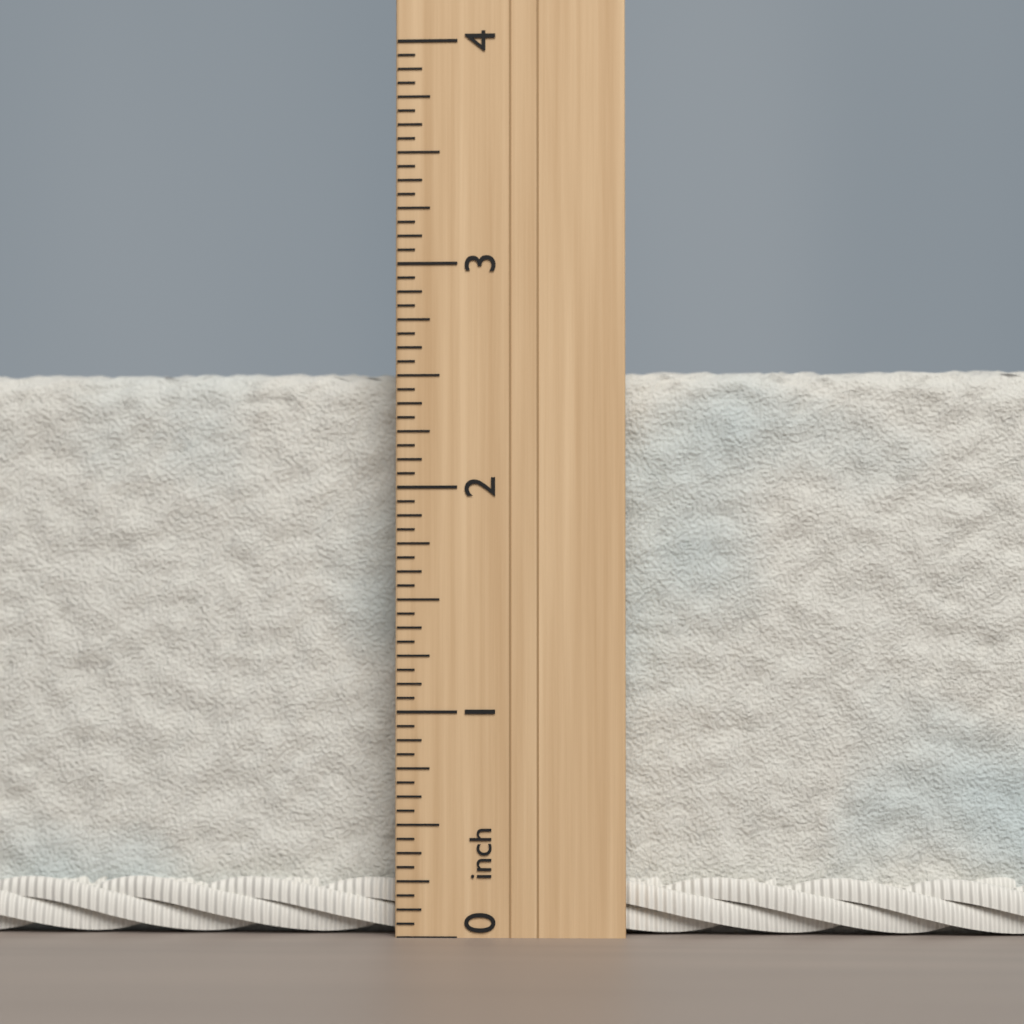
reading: 2.5625 inch
